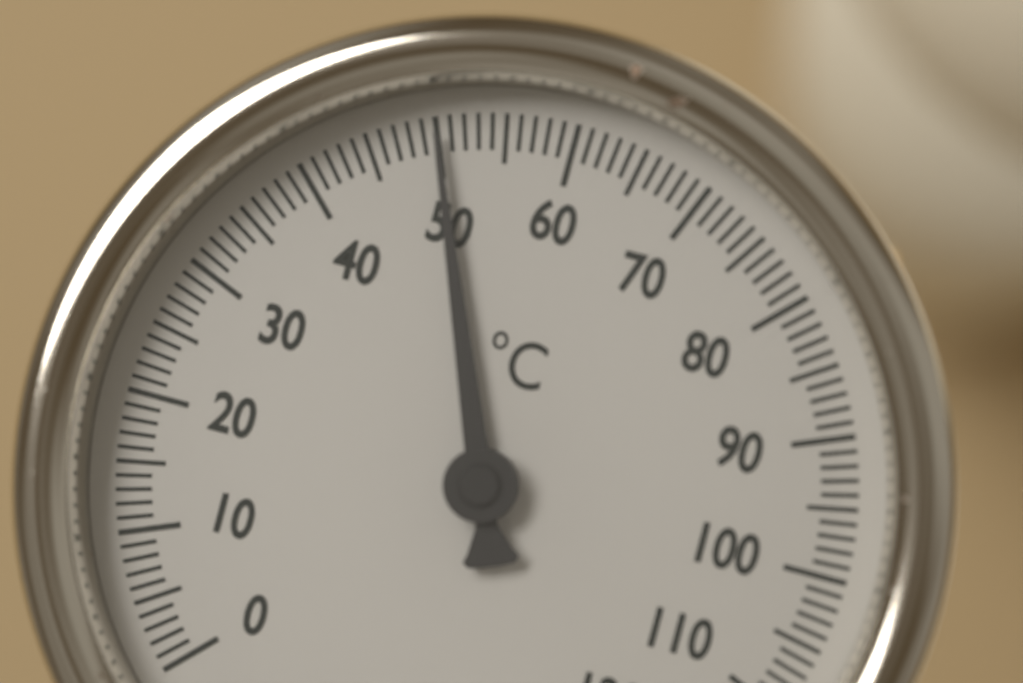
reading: 50 °C
